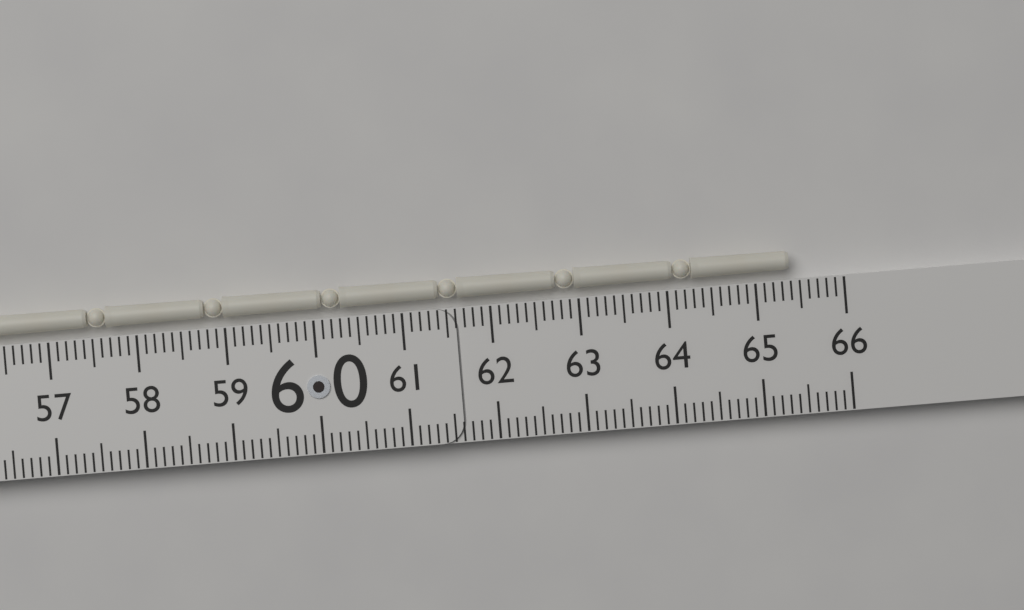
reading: 65.4 (no unit)
